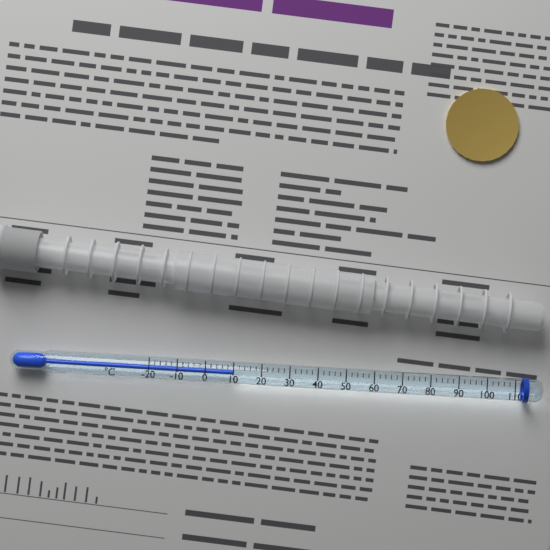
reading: 10 °C
